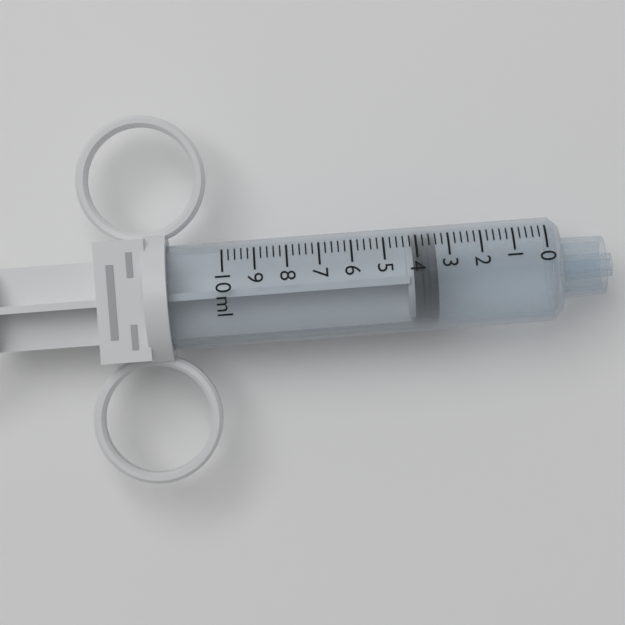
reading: 3.4 ml
